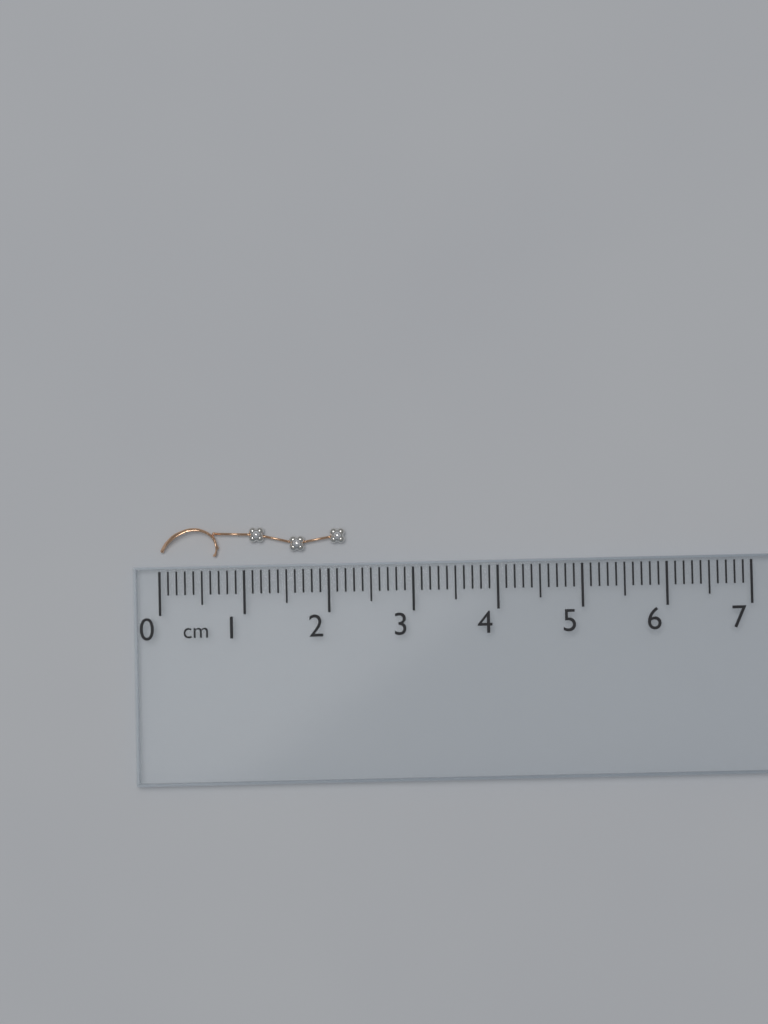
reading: 2.2 cm
